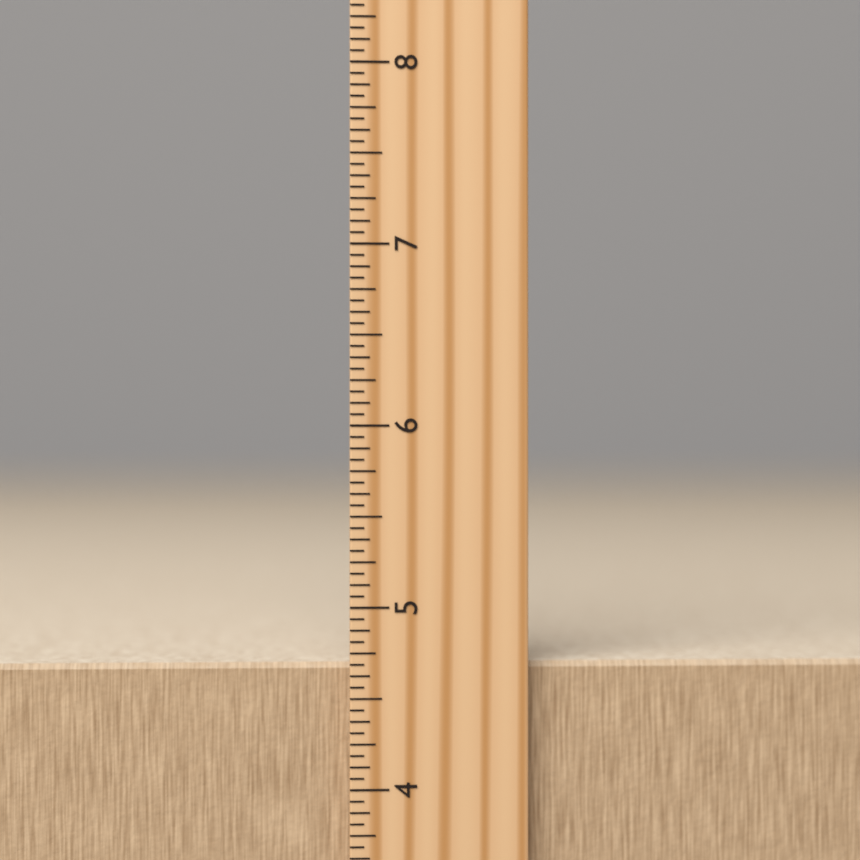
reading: 4.6875 inch
